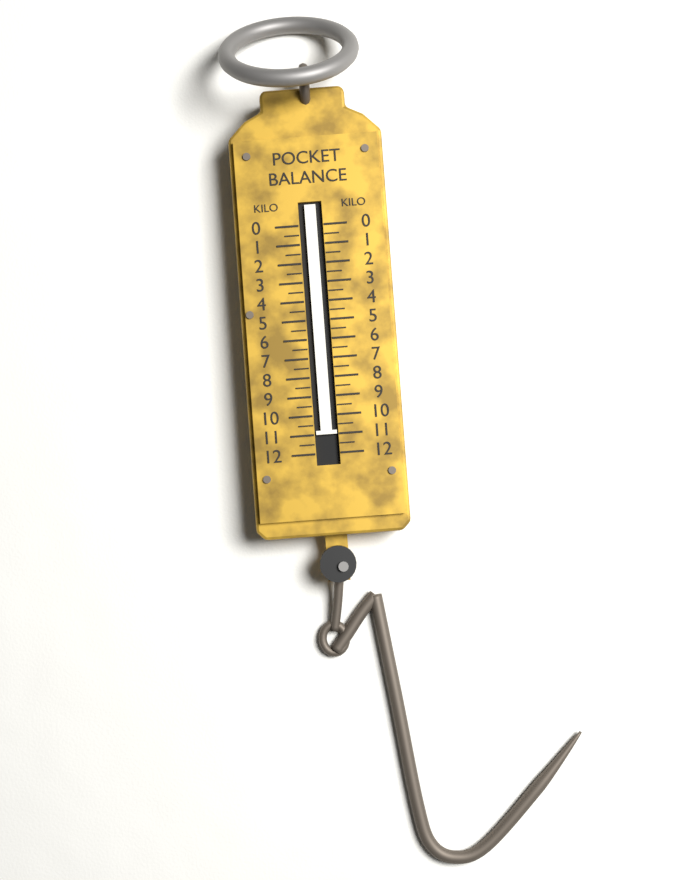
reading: 11.0 kg
